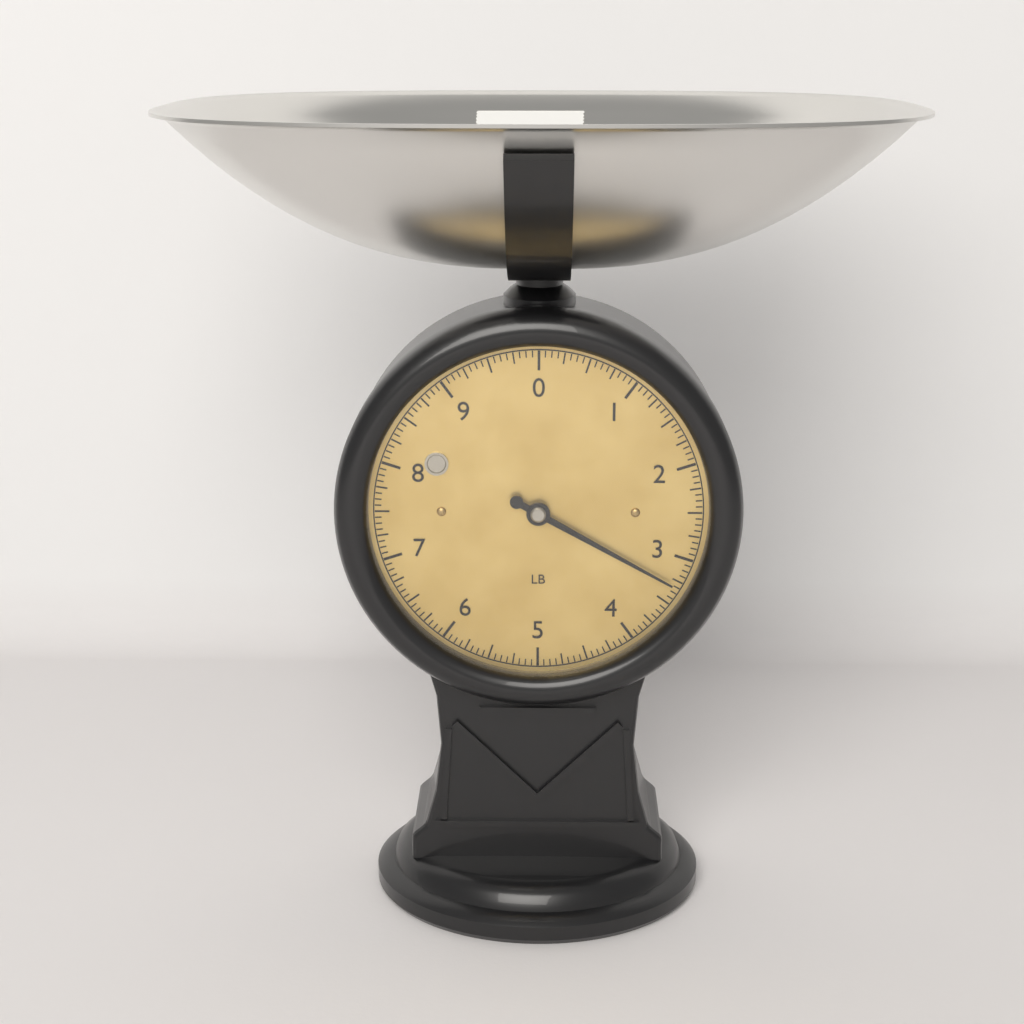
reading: 3.3125 lb
